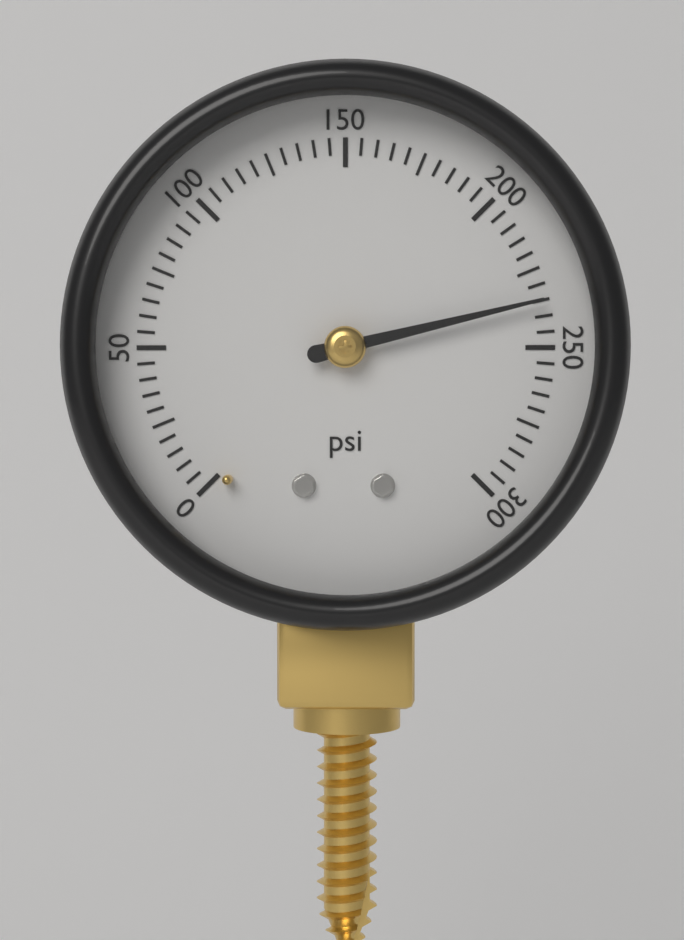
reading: 235 psi
